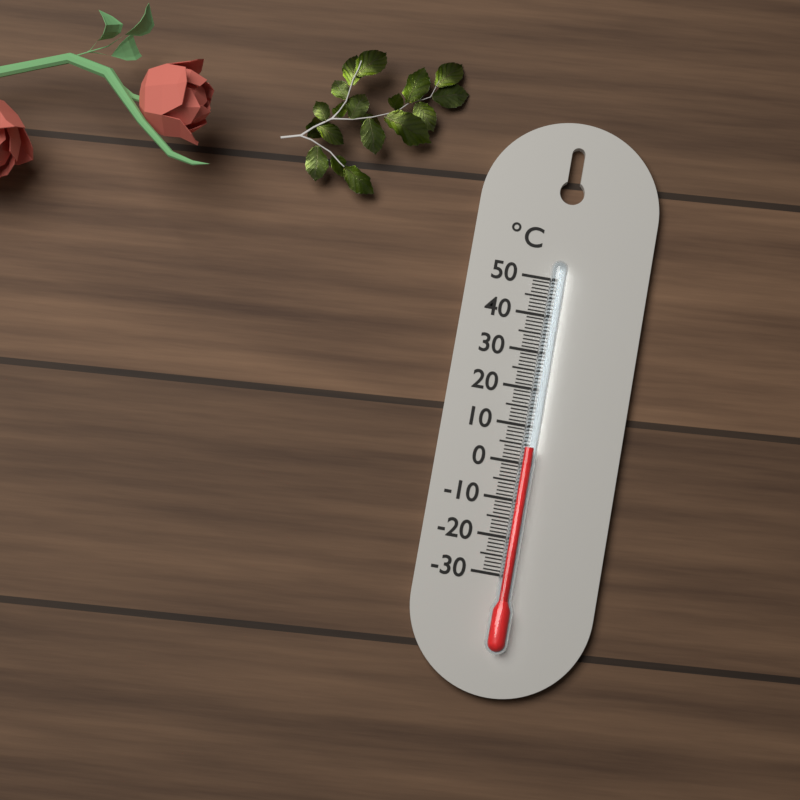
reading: 4 °C
